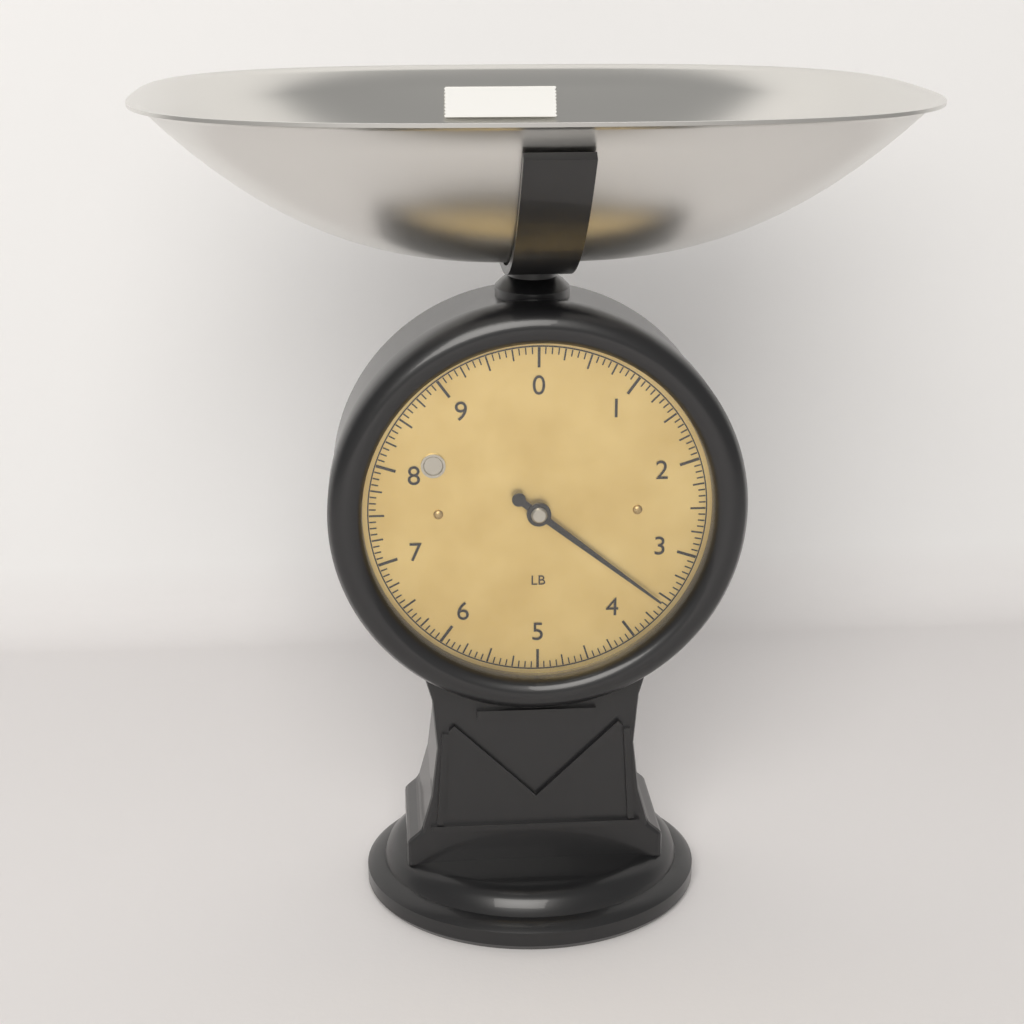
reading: 3.5625 lb
